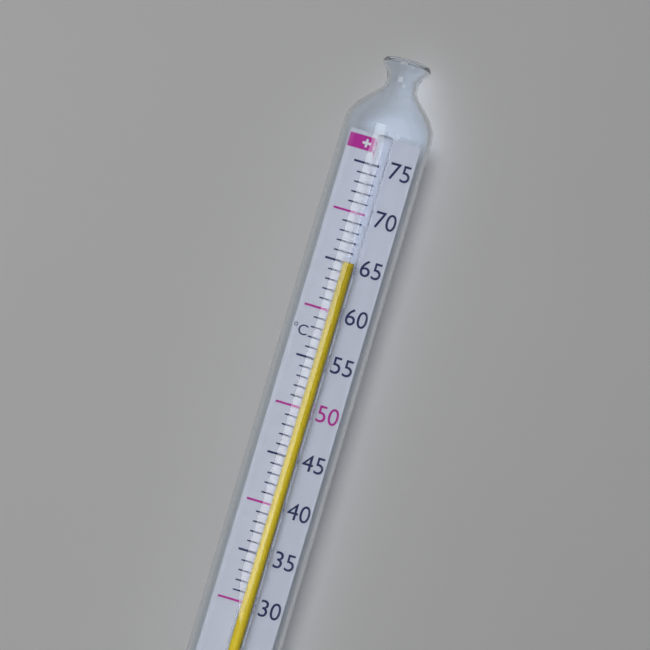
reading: 65 °C
